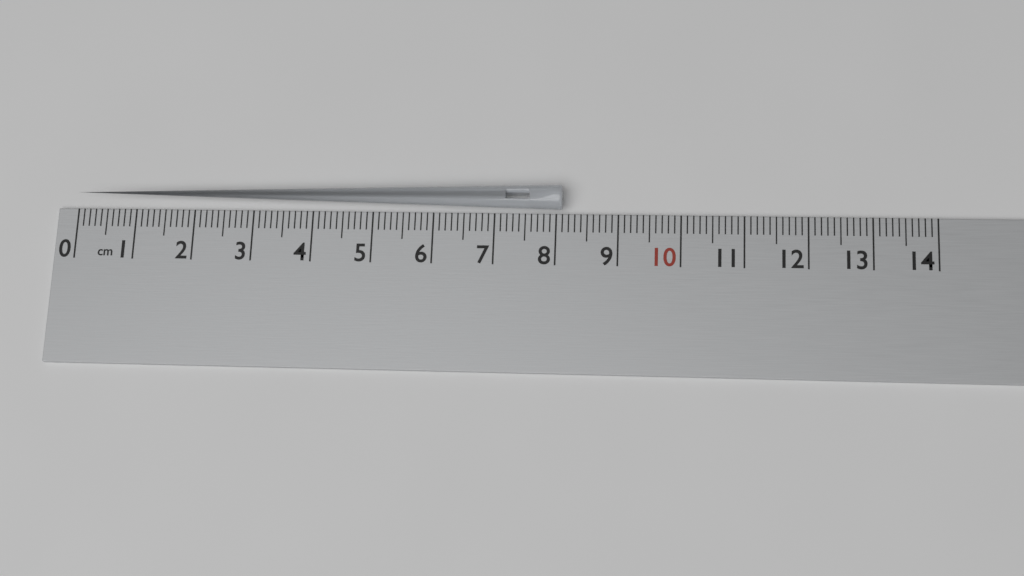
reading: 8.1 cm
